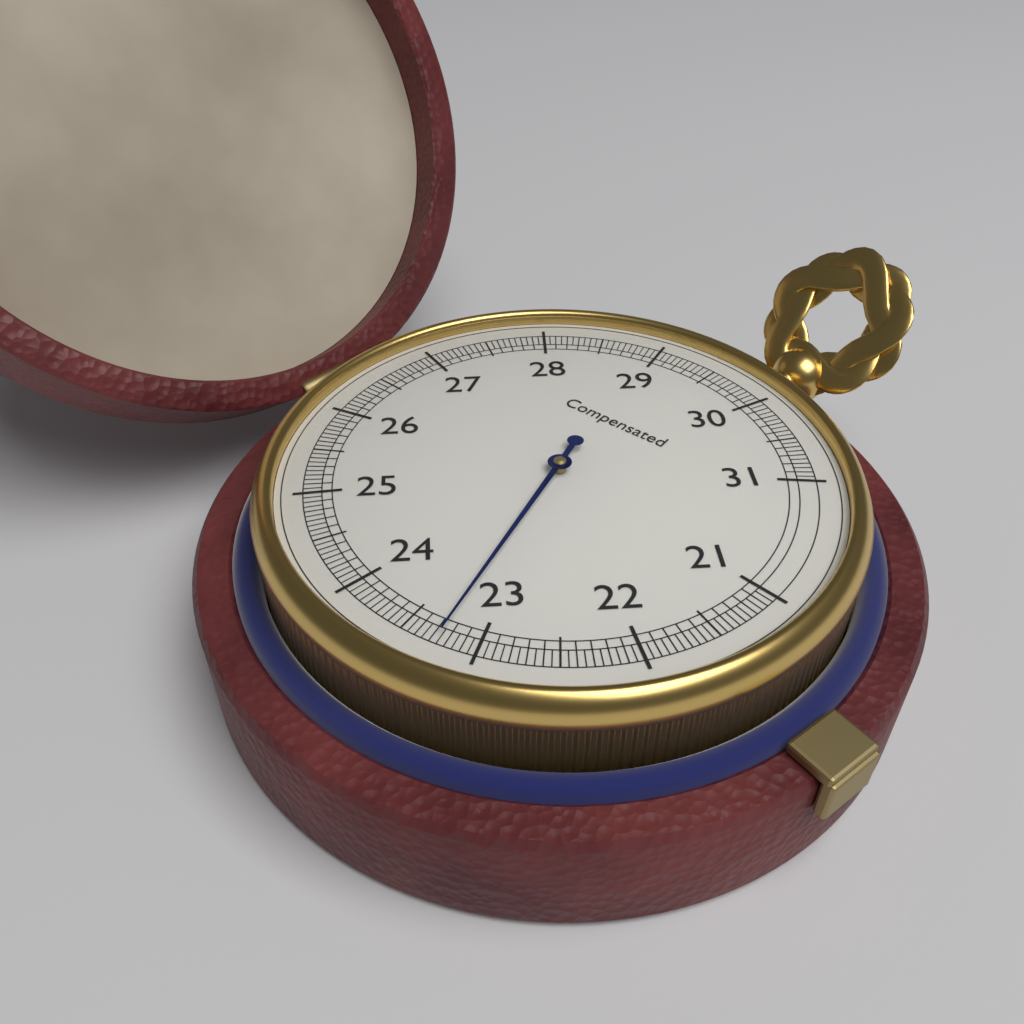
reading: 23.25 (no unit)
